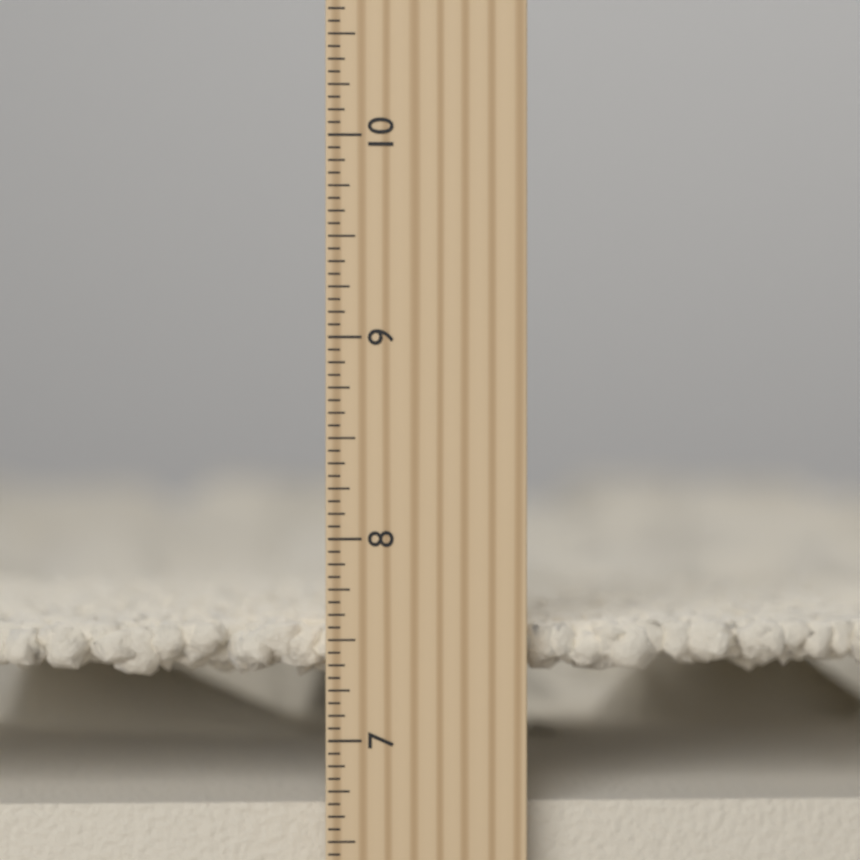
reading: 7.5625 inch
